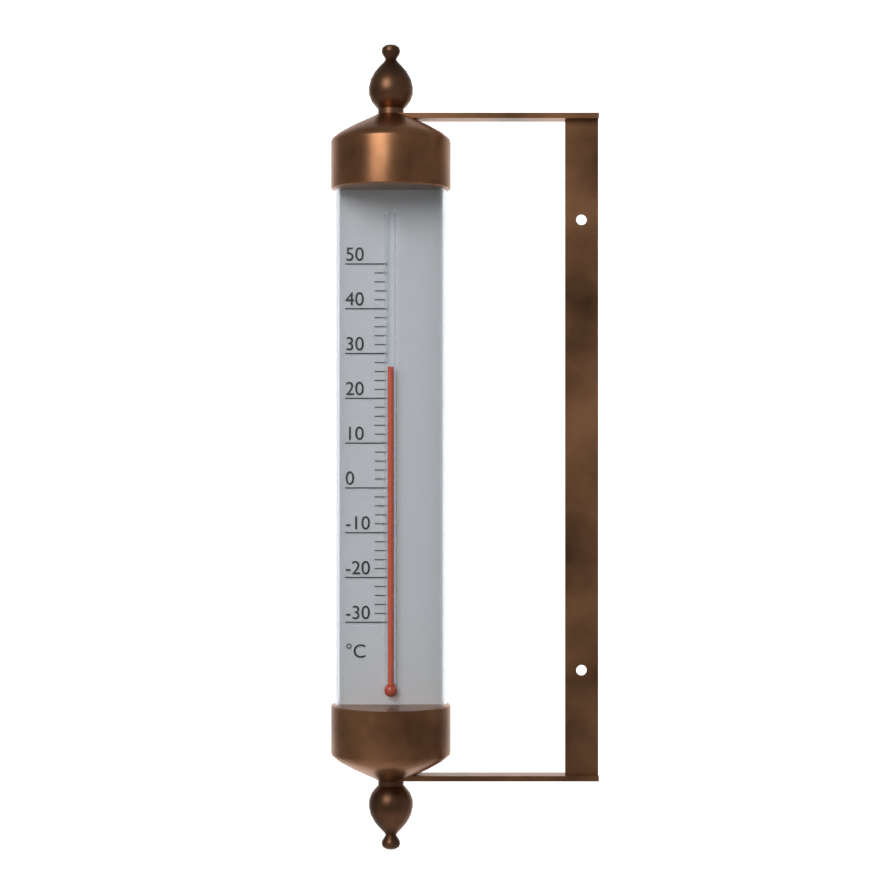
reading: 27 °C
